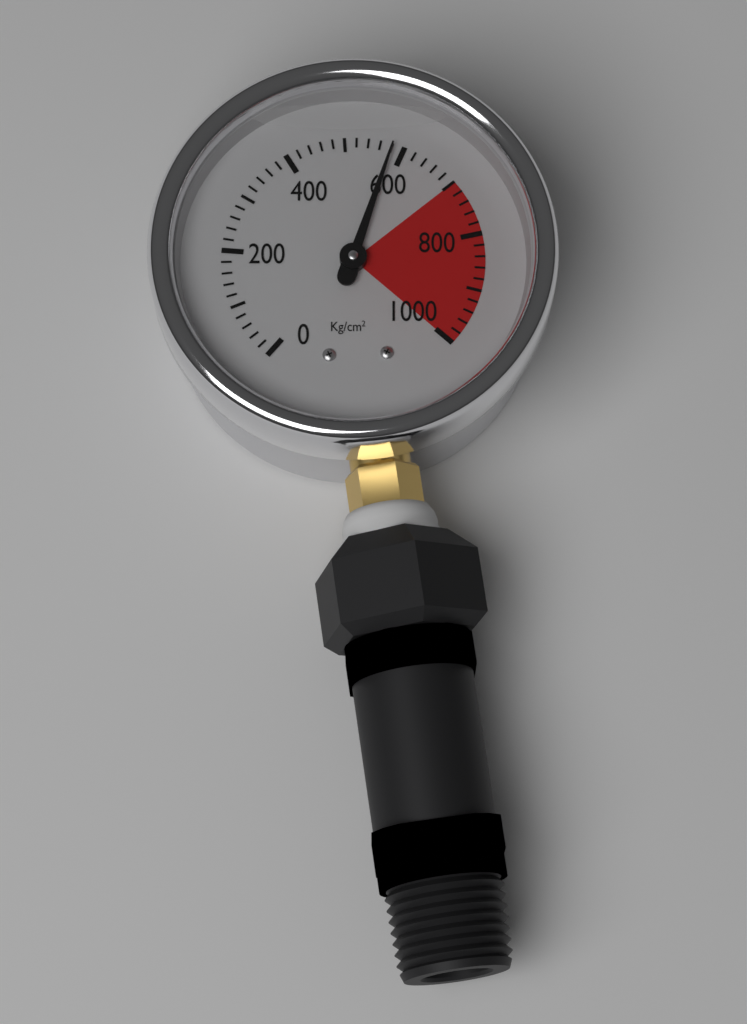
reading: 580 kg/cm²
